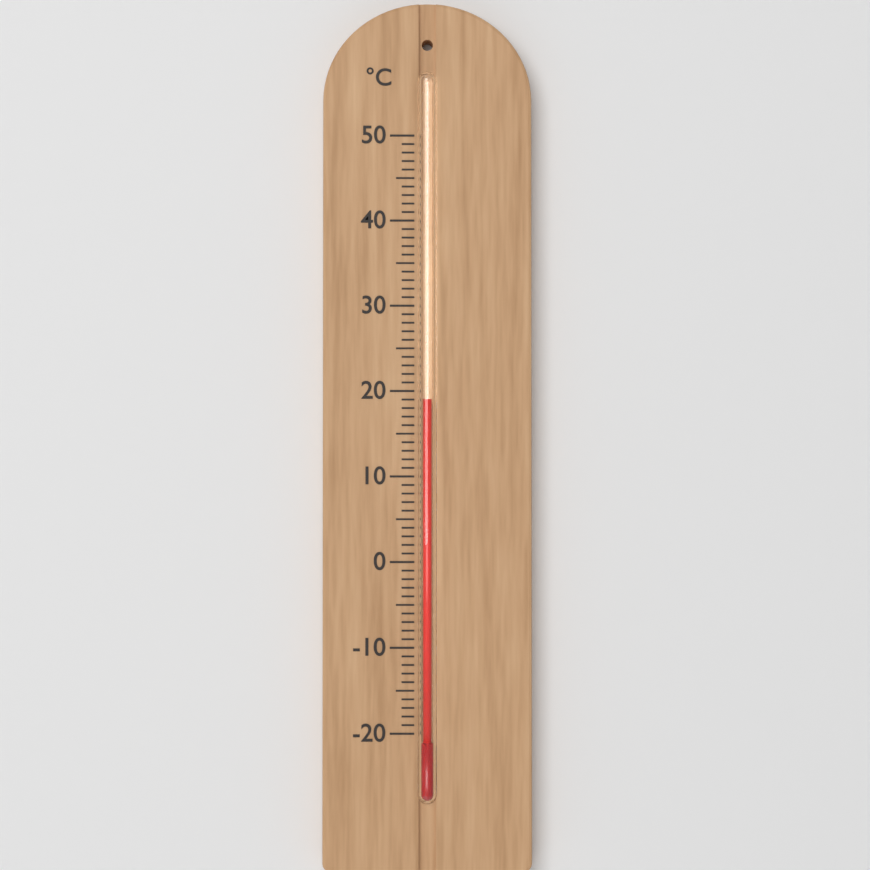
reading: 19 °C
